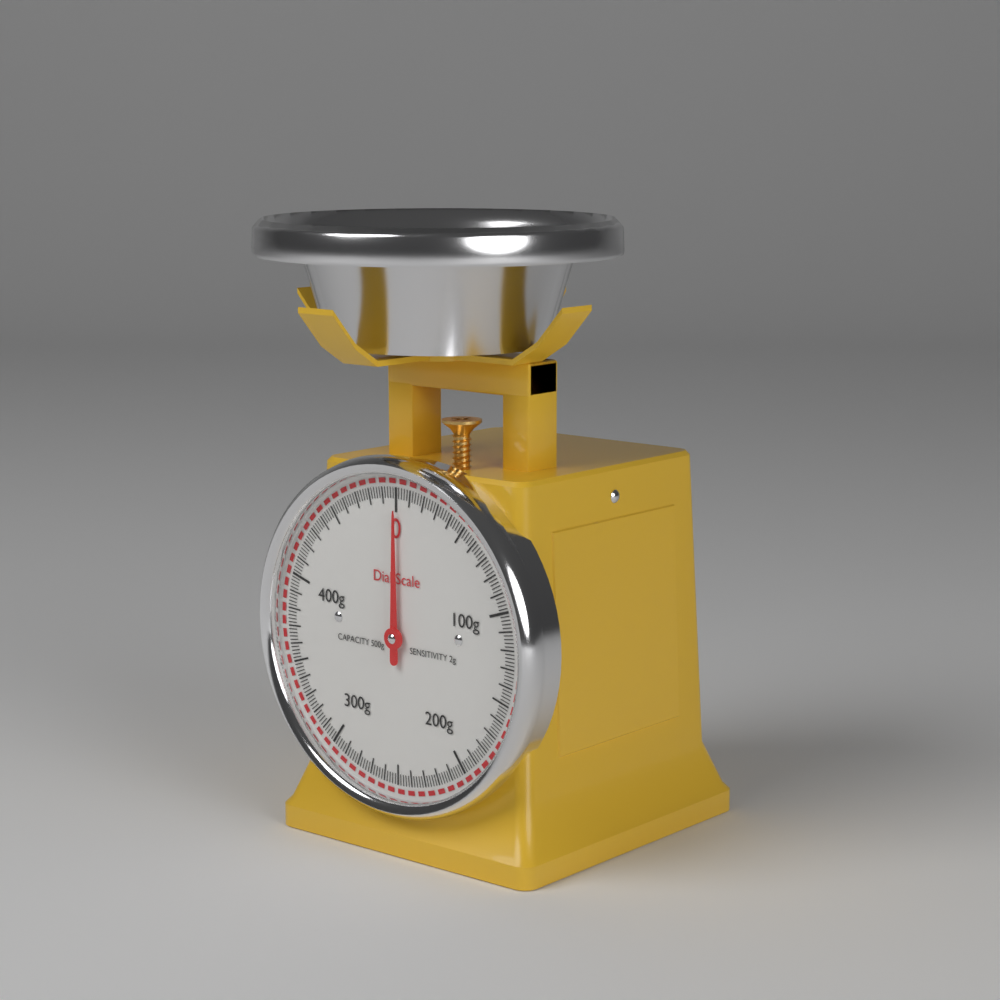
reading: 0 g
